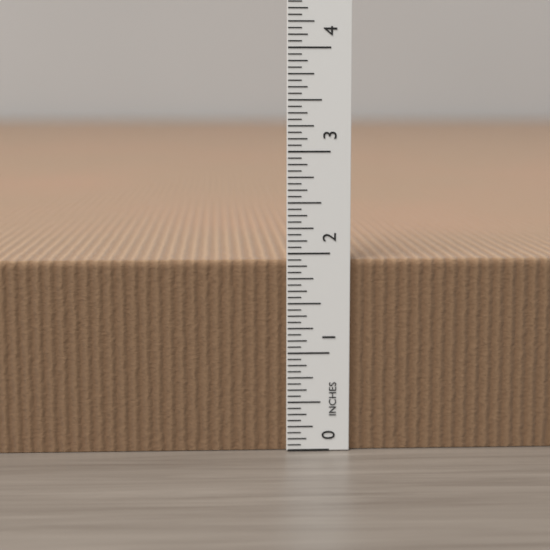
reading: 1.9375 in
